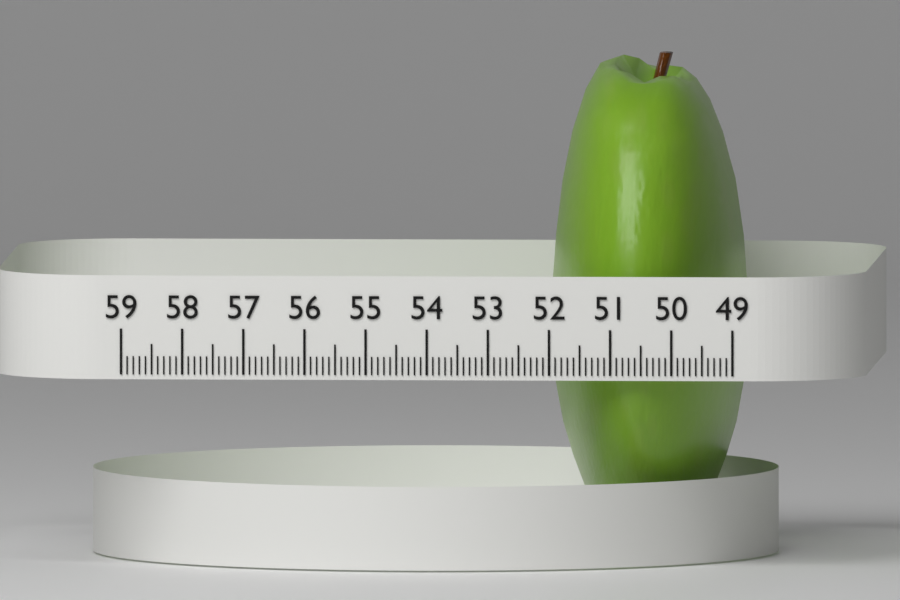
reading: 52.2 (no unit)
